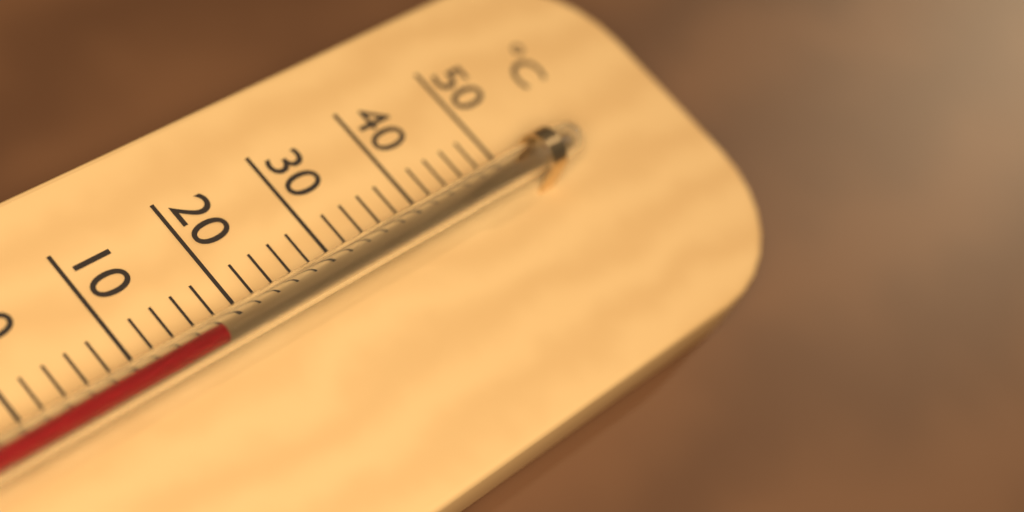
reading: 16 °C
